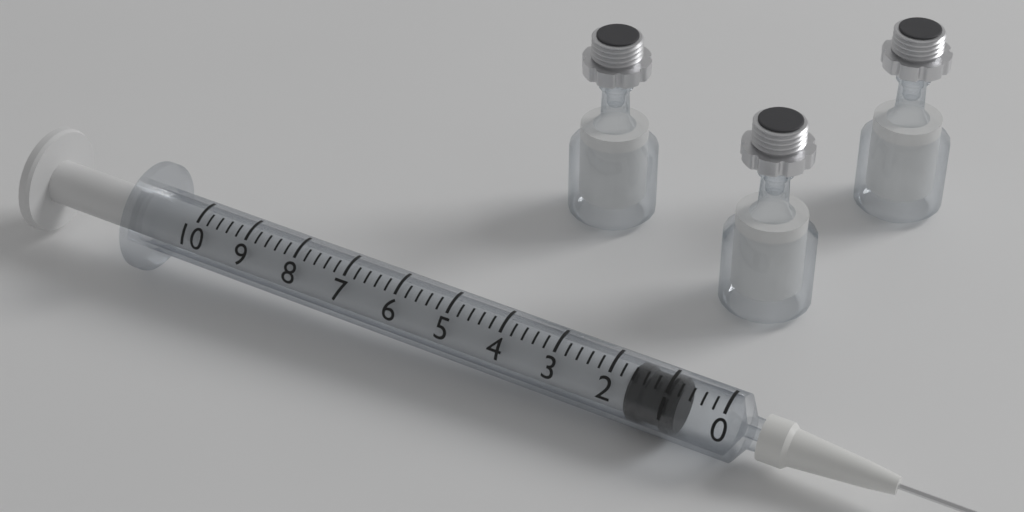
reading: 0.8 (no unit)
